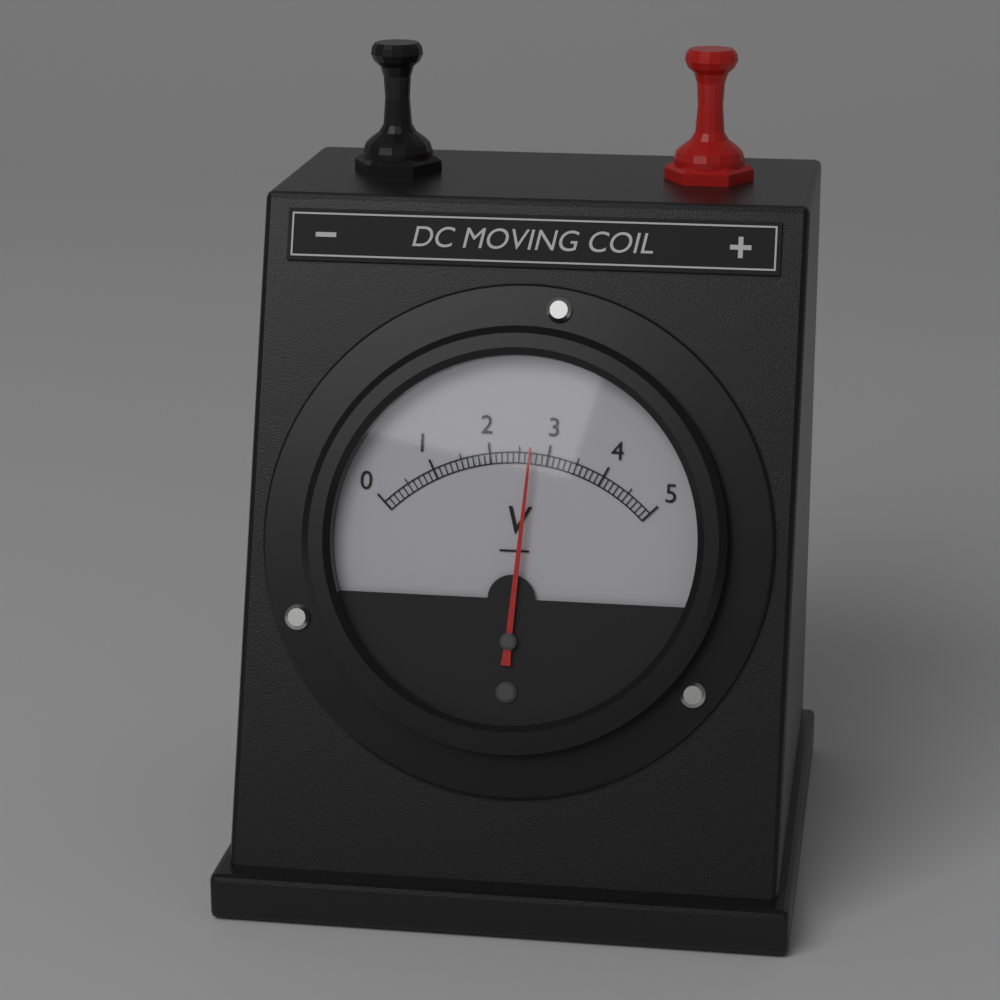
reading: 2.7 V
